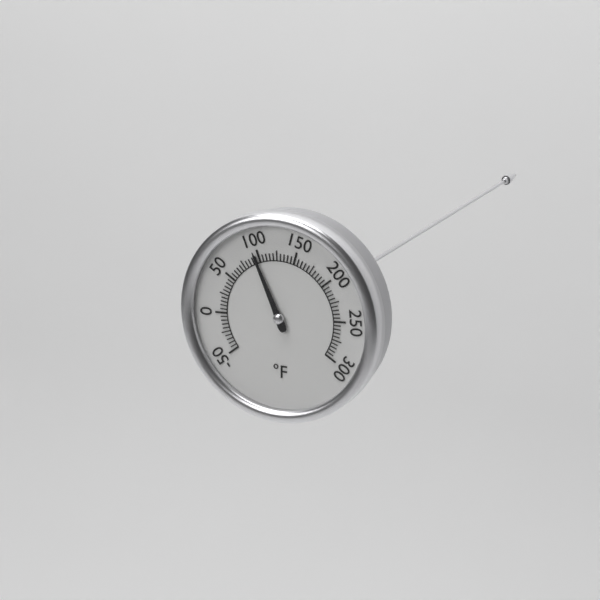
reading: 95 °F
